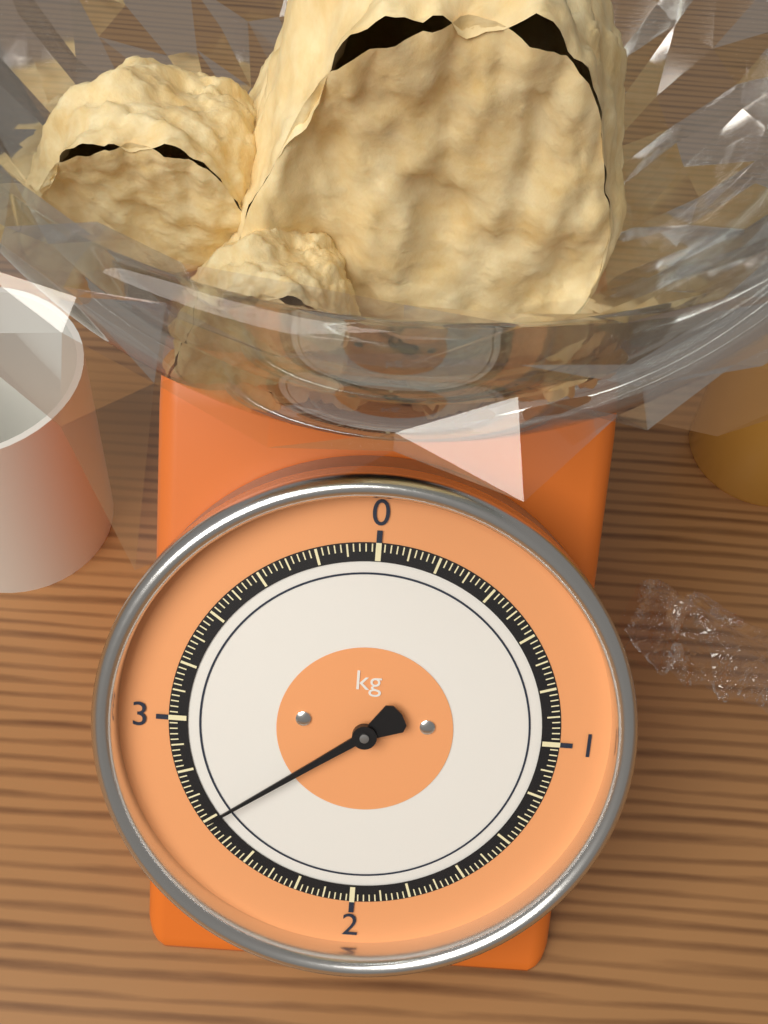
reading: 2.60 kg
